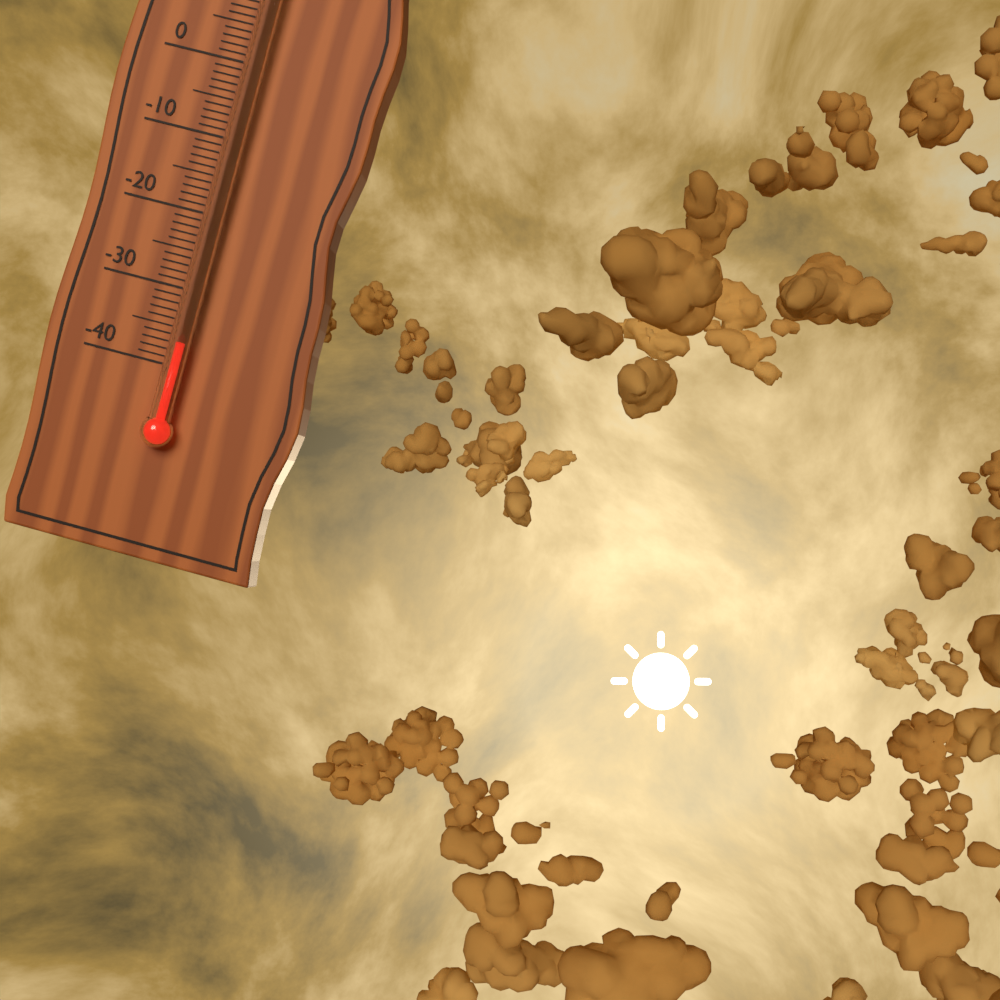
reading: -37 °C
